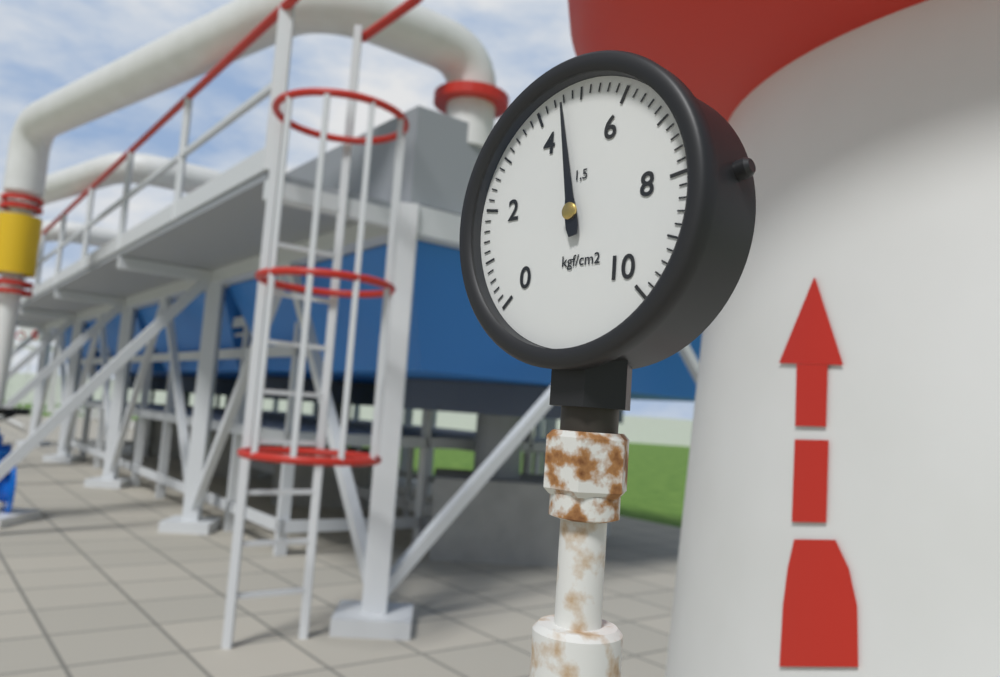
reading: 4.6 kgf/cm²
